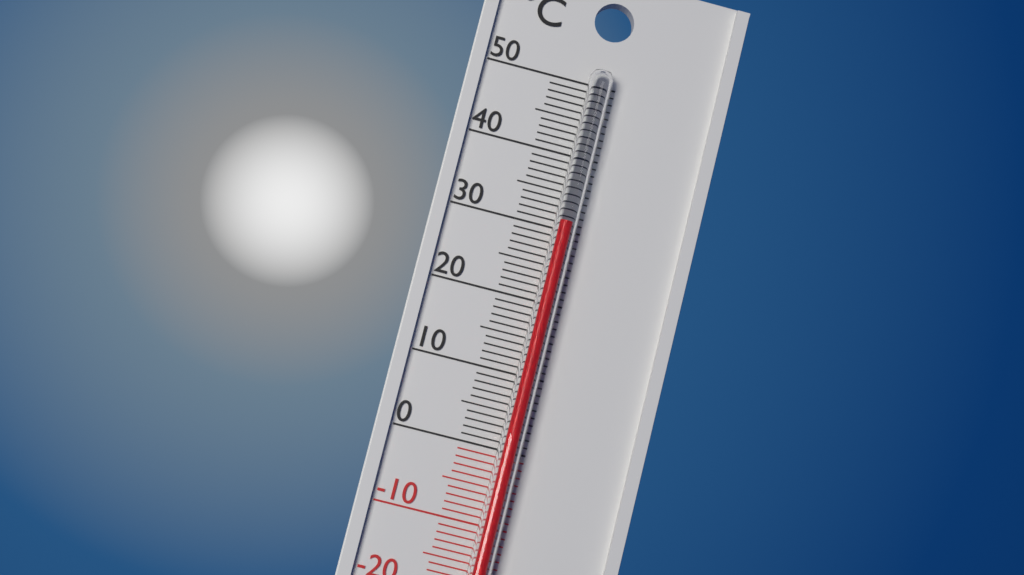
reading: 31 °C
